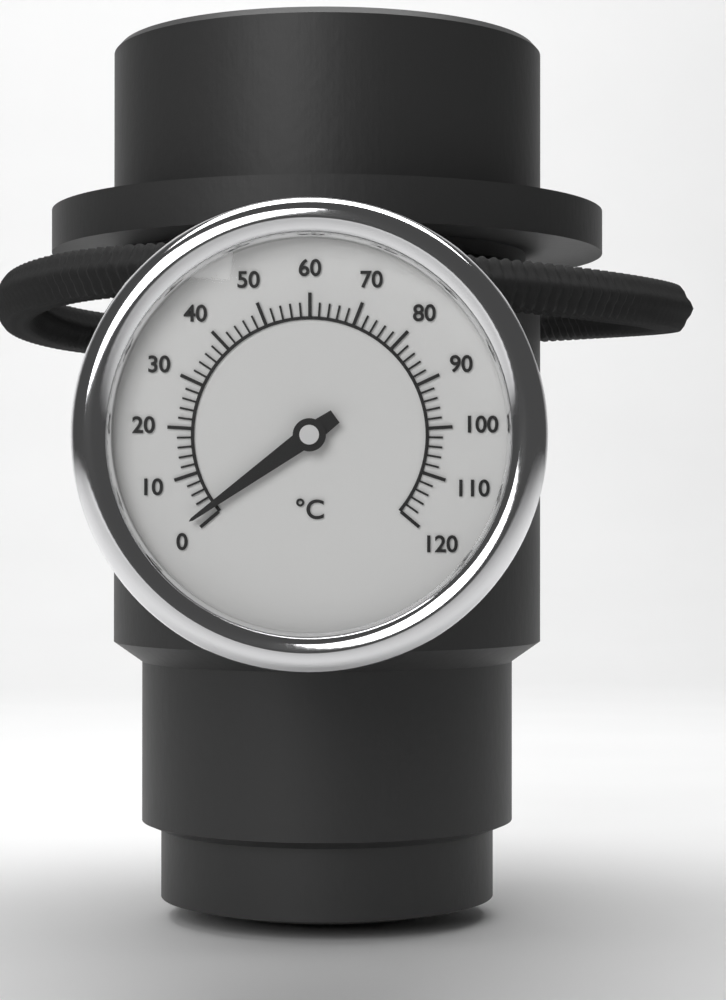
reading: 2 °C
